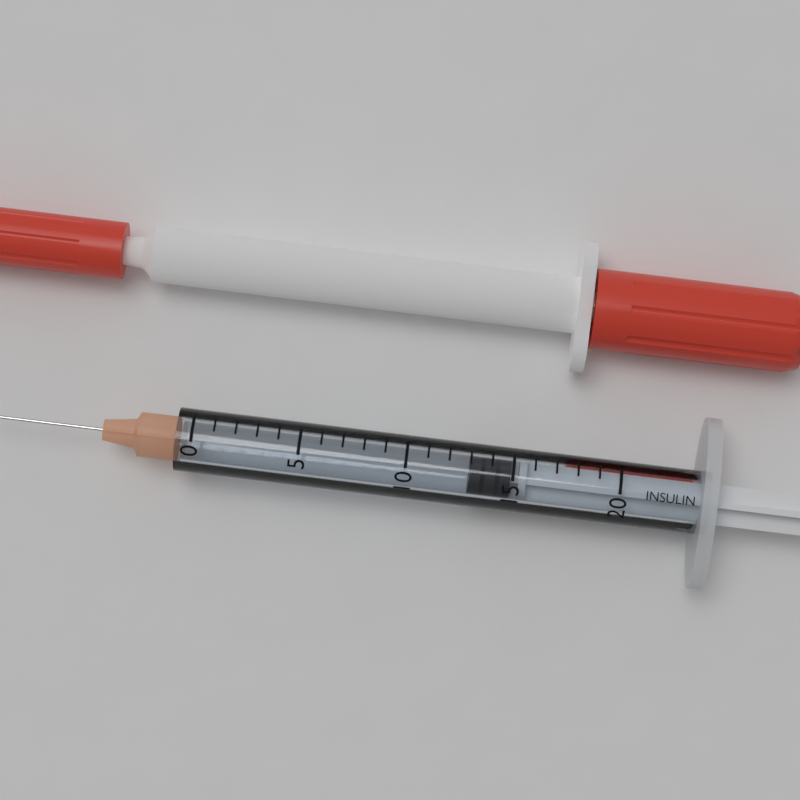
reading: 13 (no unit)
